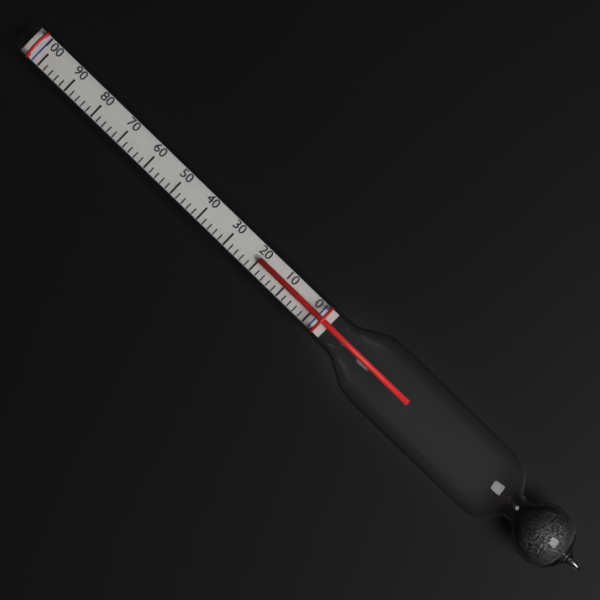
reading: 20 (no unit)
